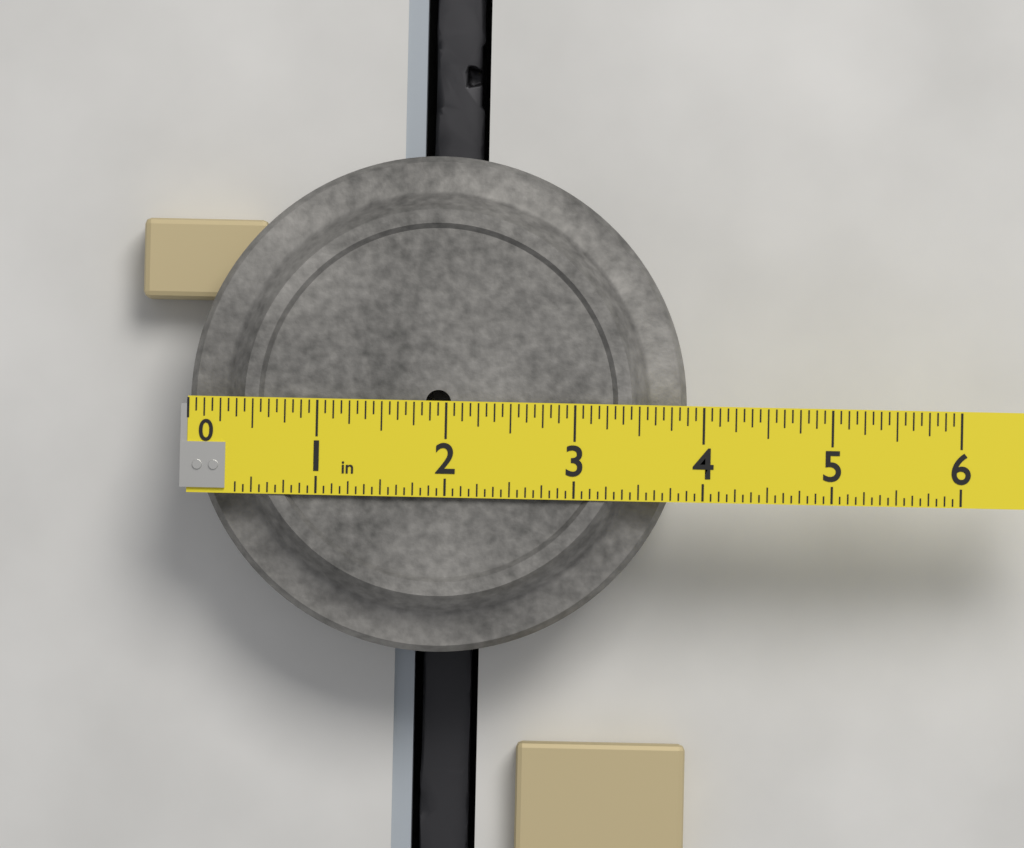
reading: 3.8750 in
